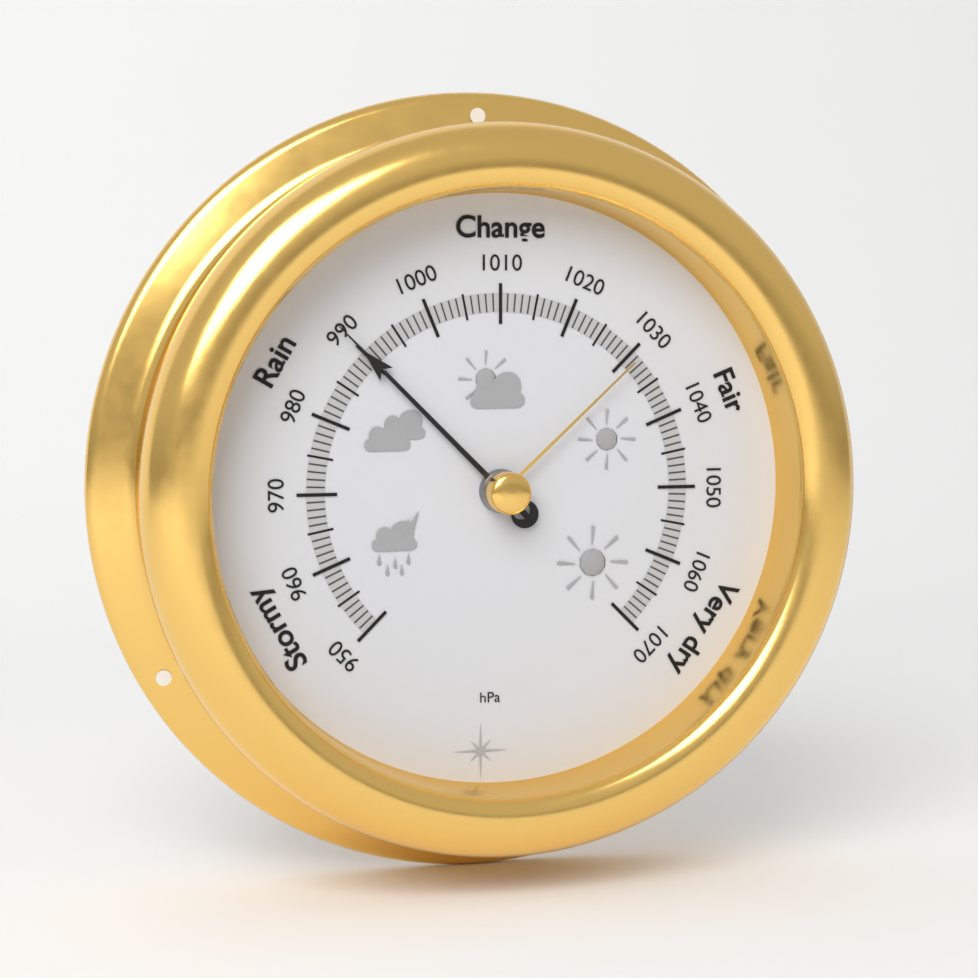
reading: 990 hPa
